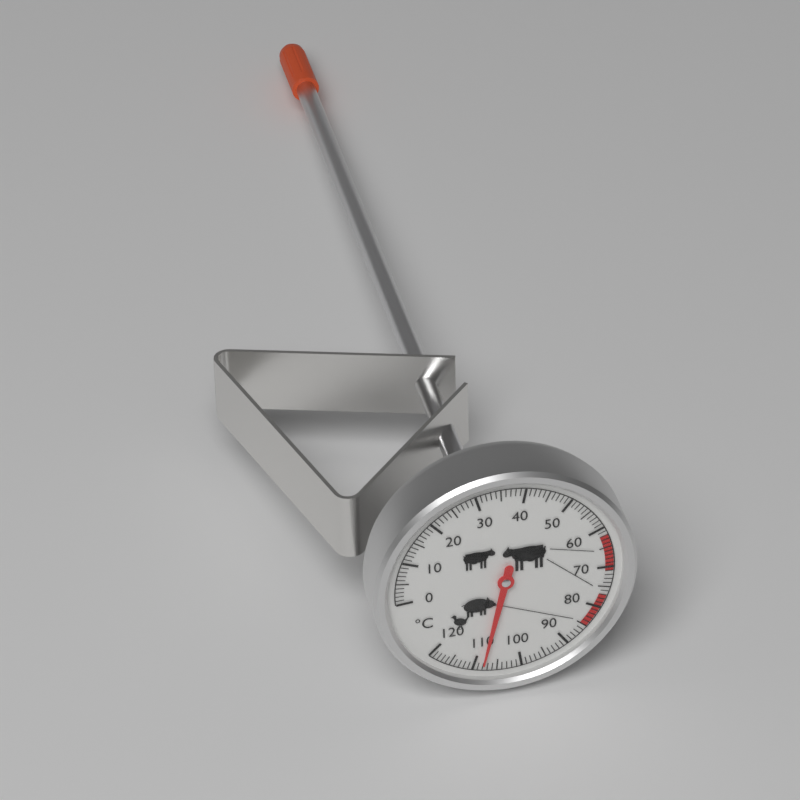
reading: 108 °C
